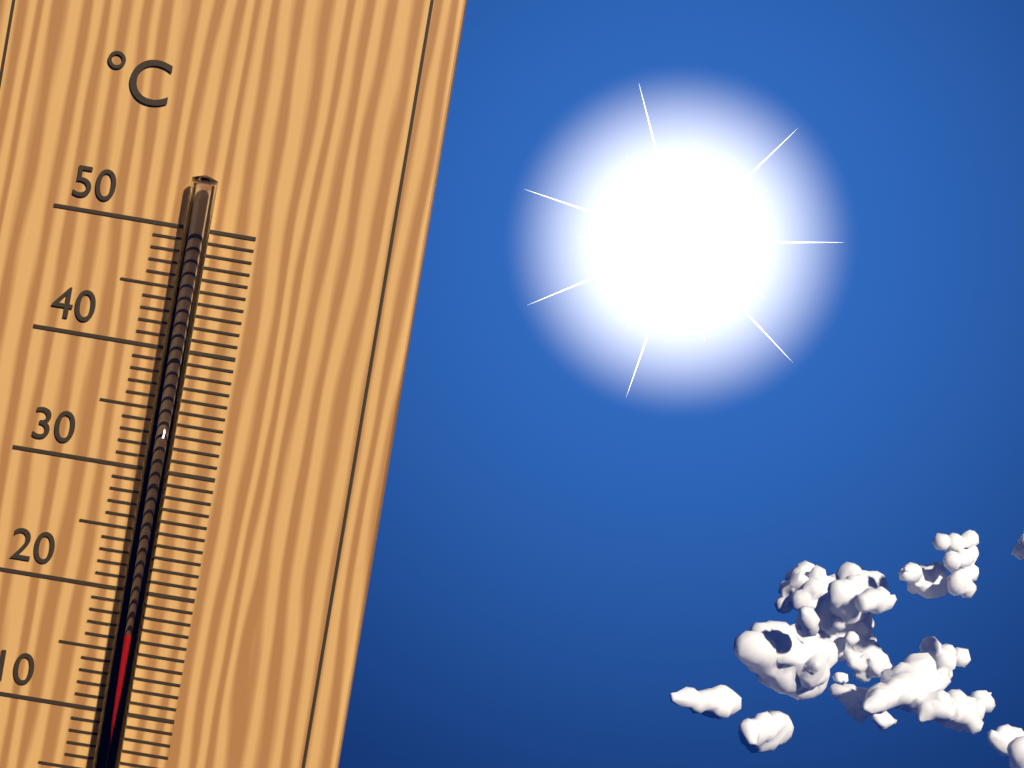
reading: 17 °C
